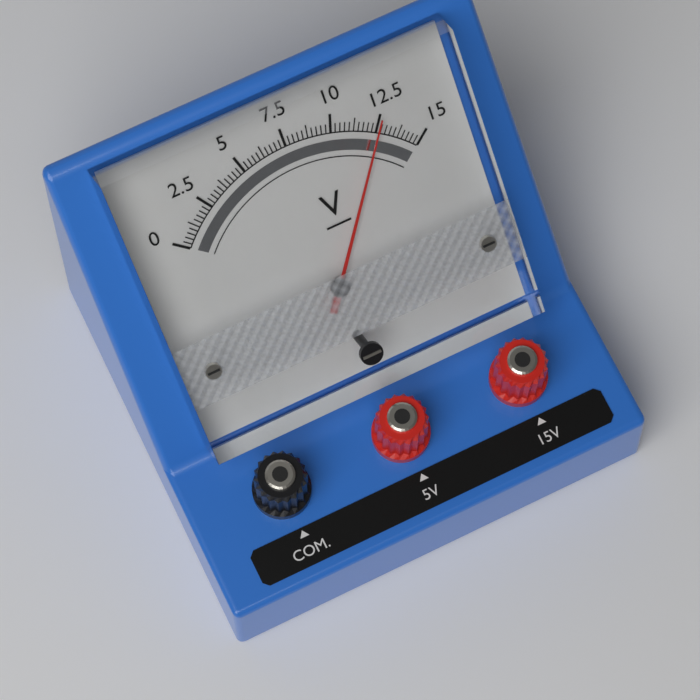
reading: 12.50 V
